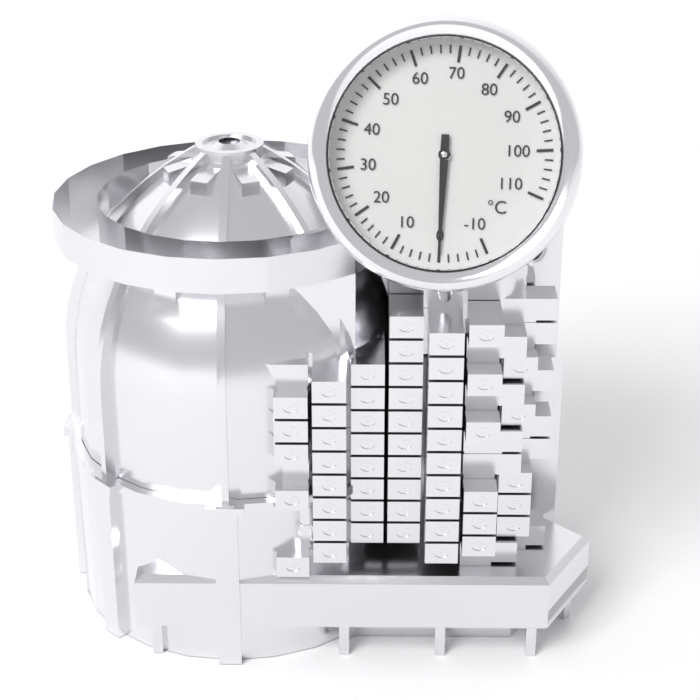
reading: 0 °C
